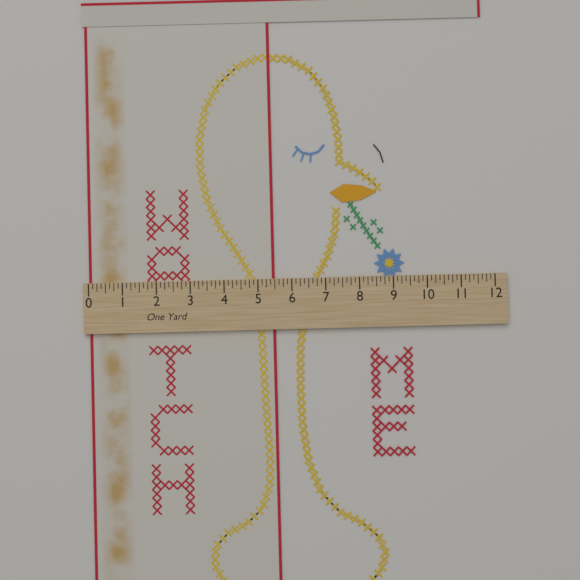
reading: 5.500 in
